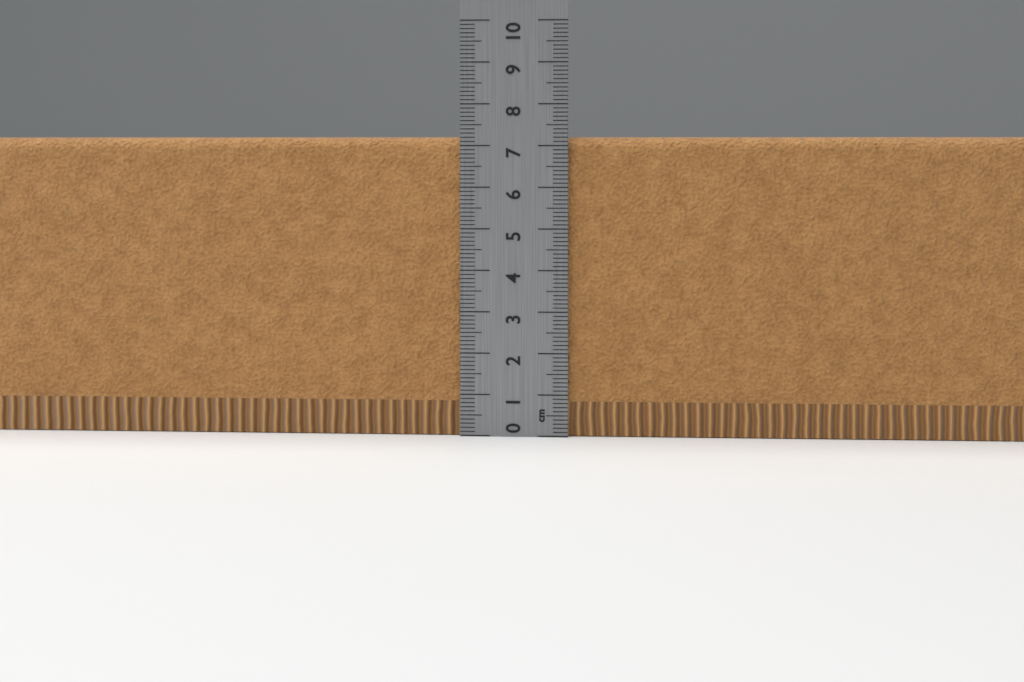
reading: 7.2 cm
